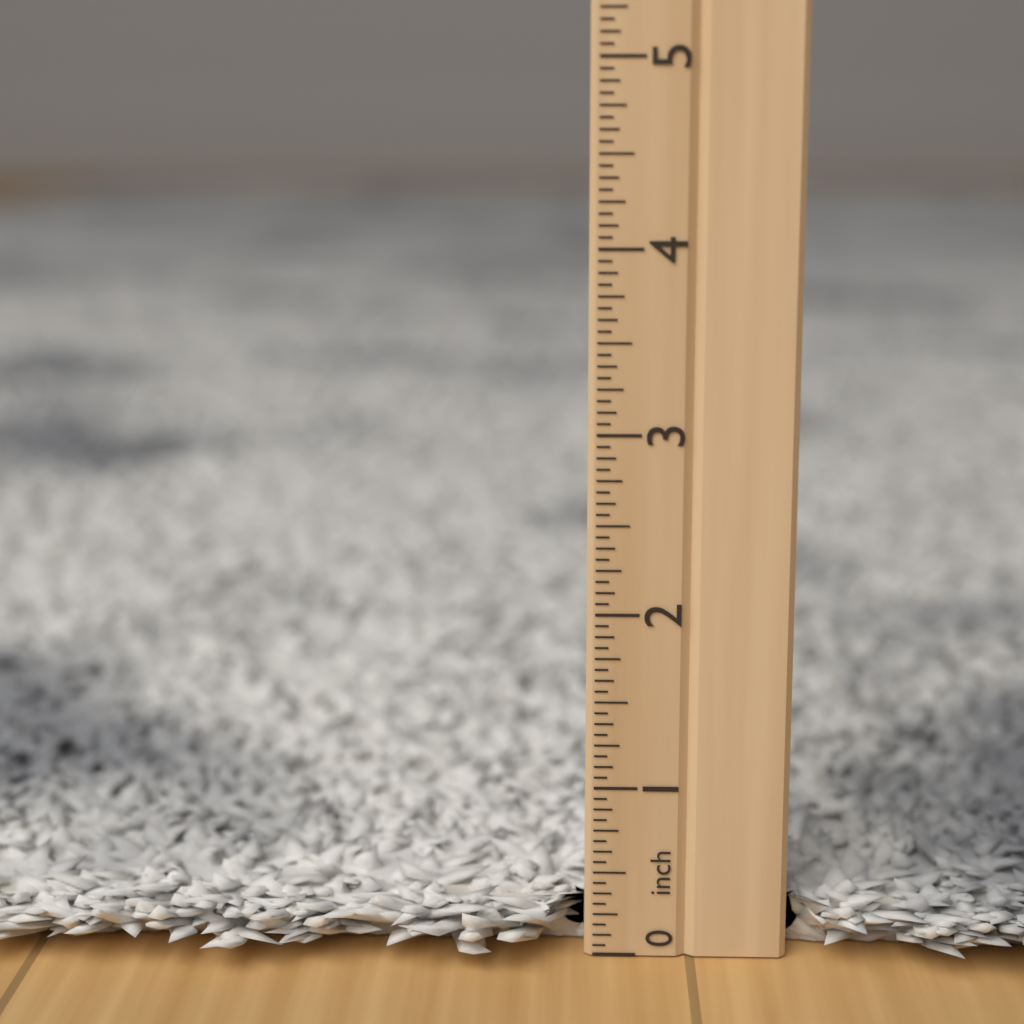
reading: 0.3750 inch
